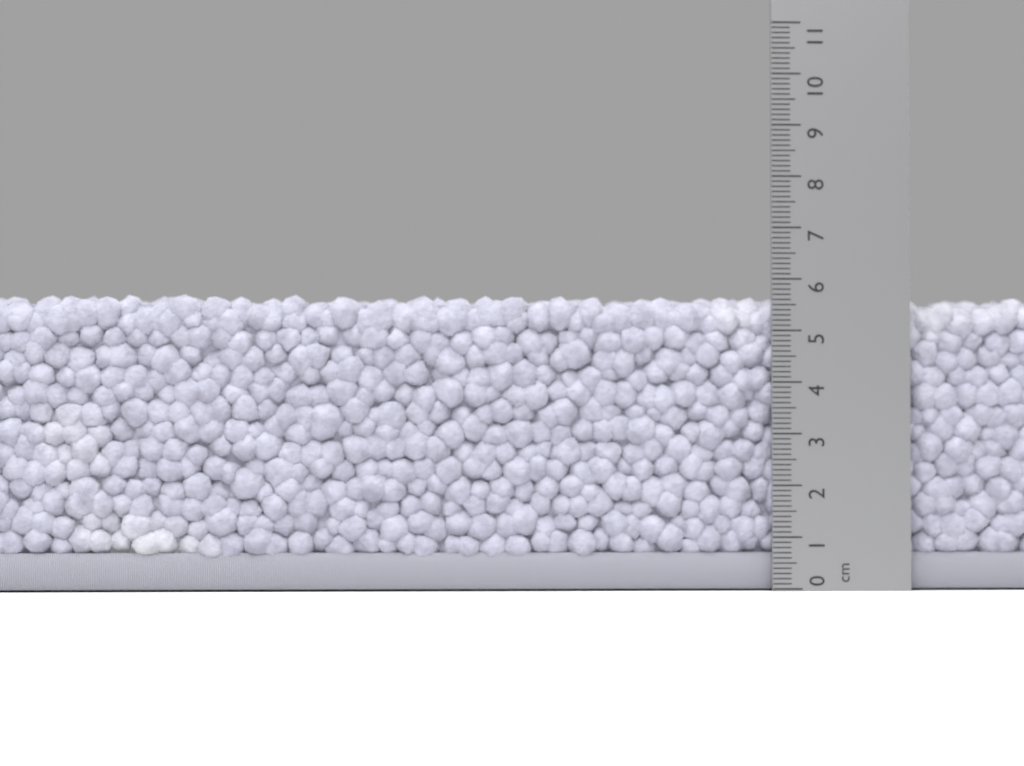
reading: 5.7 cm
